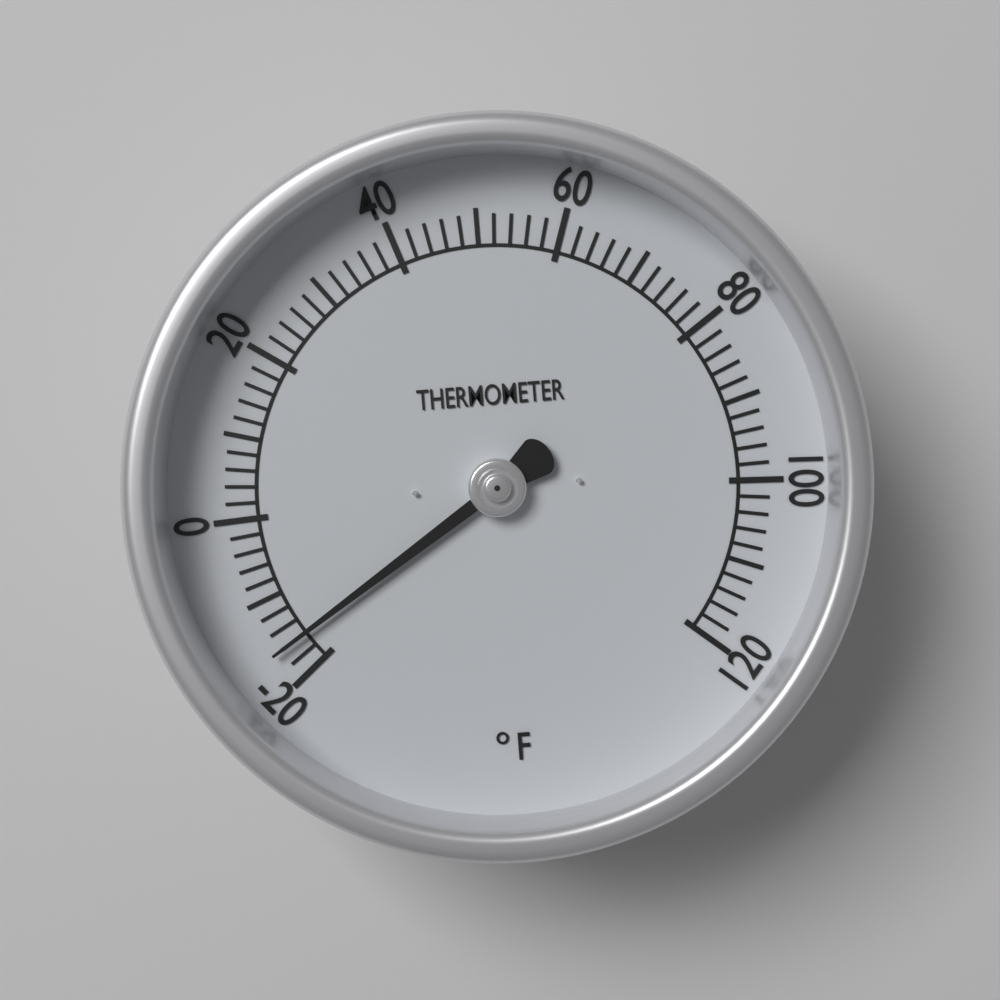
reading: -16 °F
